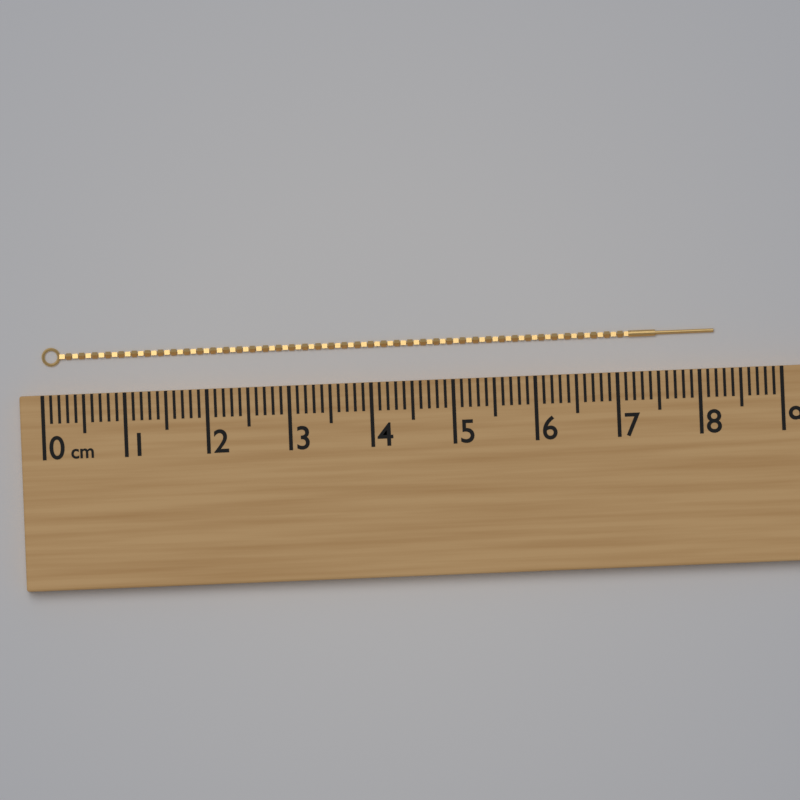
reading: 8.2 cm
